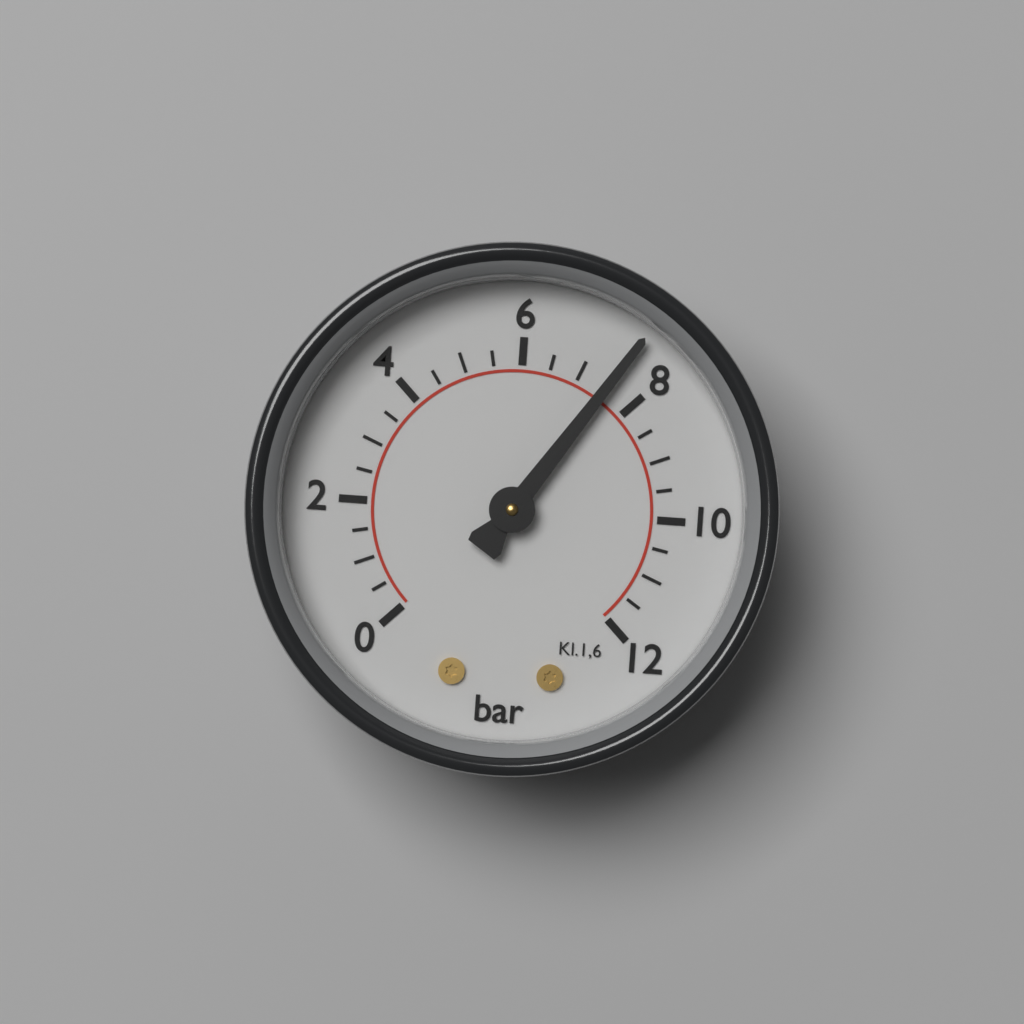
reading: 7.5 bar
